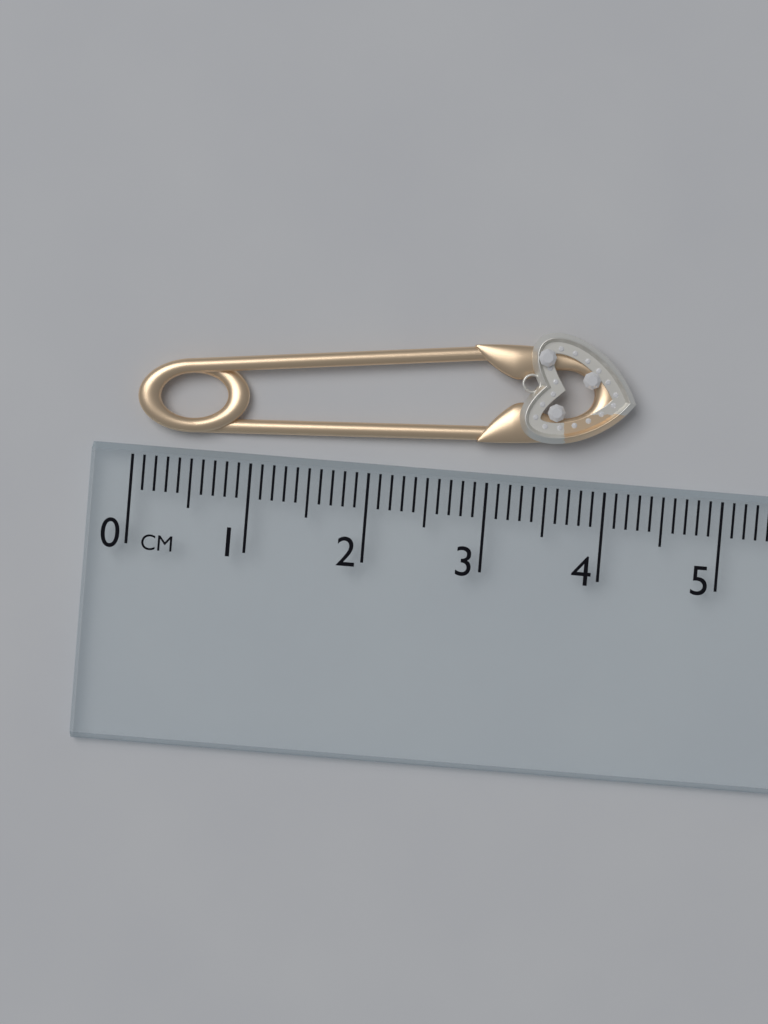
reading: 4.2 cm
